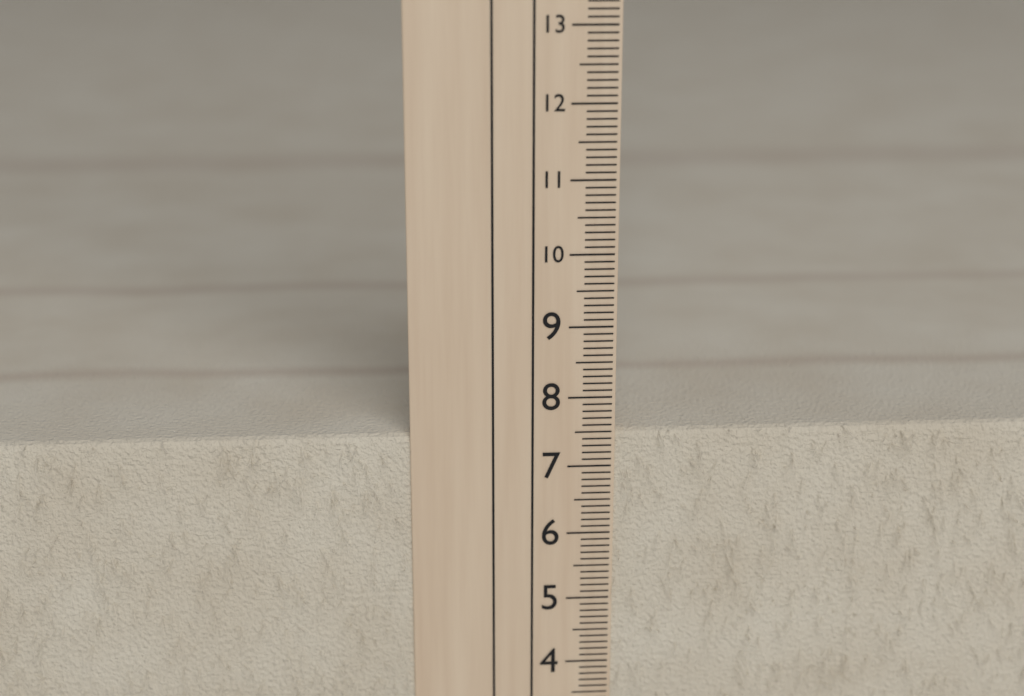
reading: 7.5 cm
